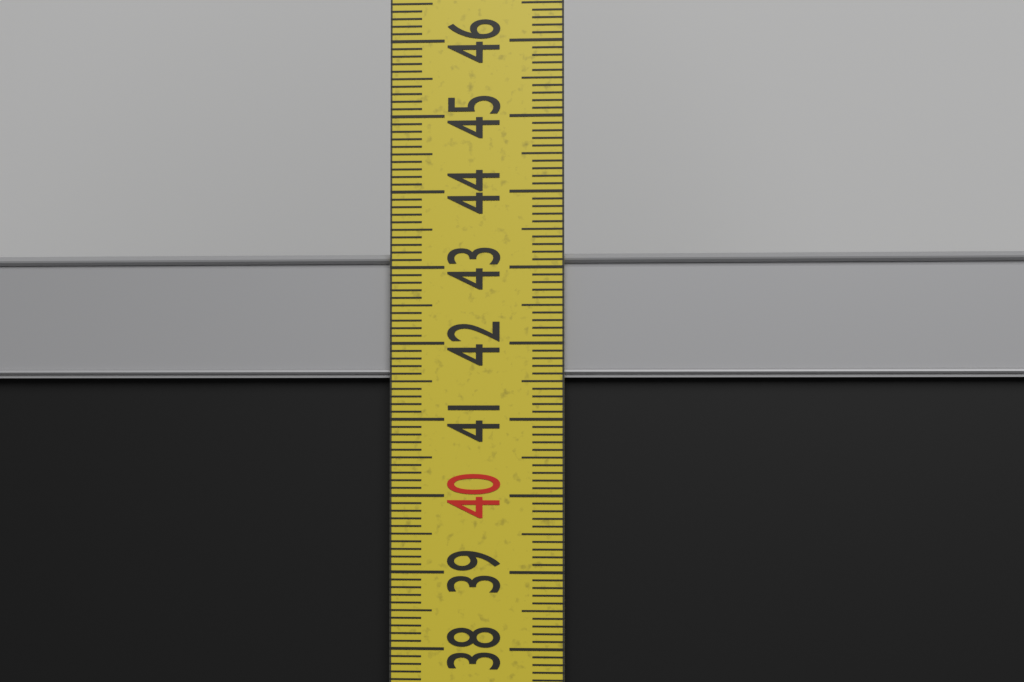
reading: 43.2 cm
